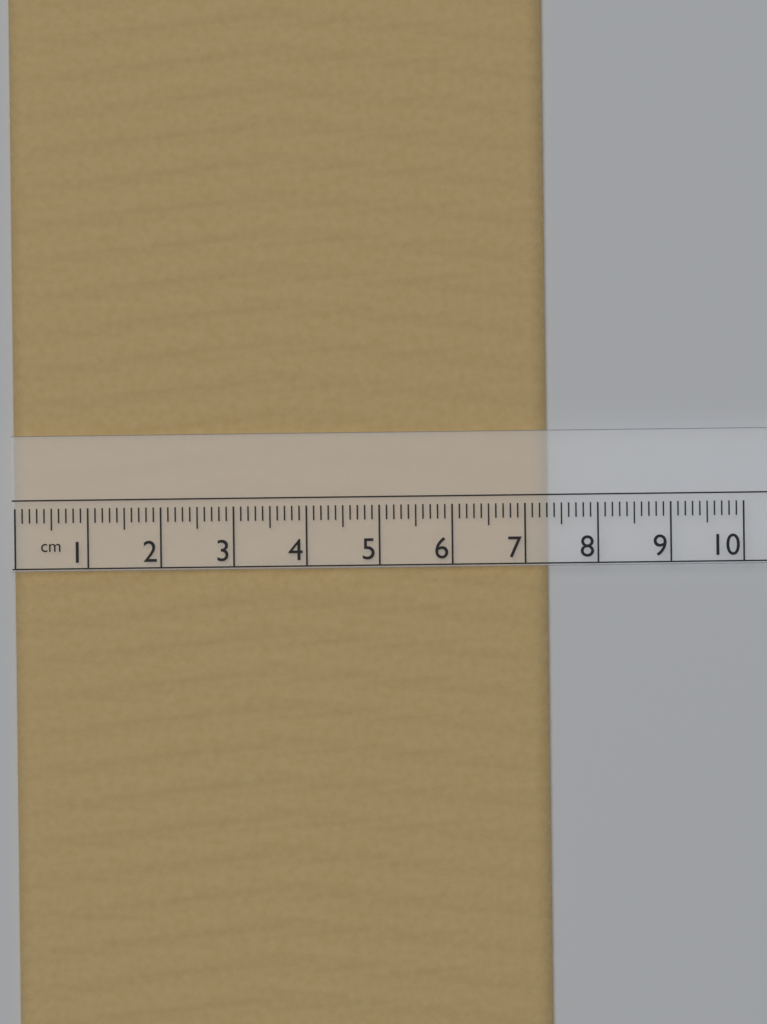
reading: 7.3 cm
